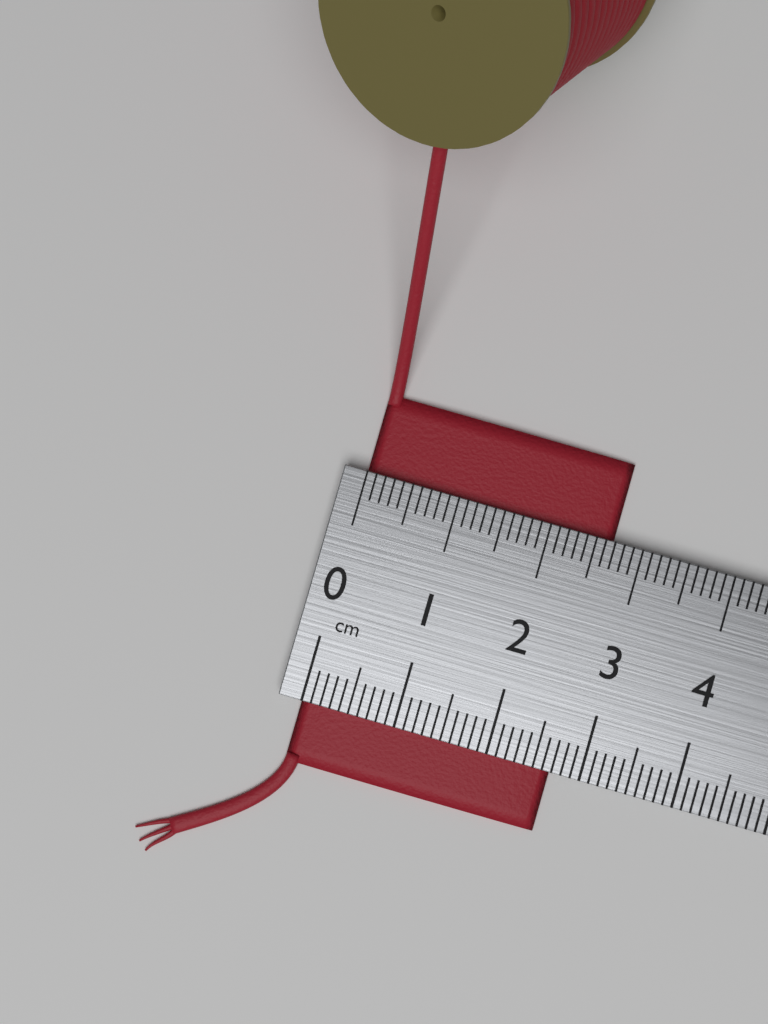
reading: 2.7 cm
